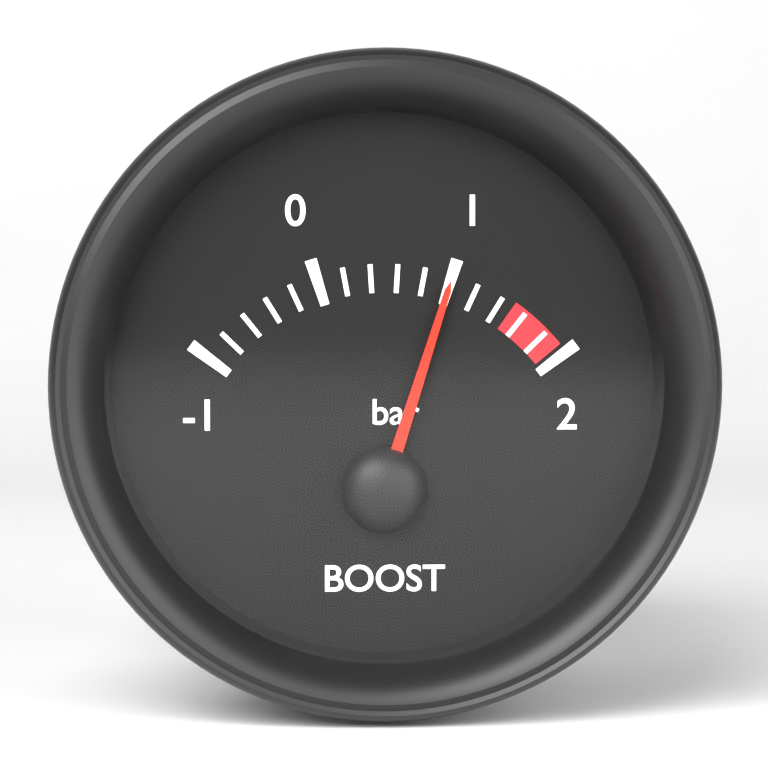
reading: 1.0 bar
